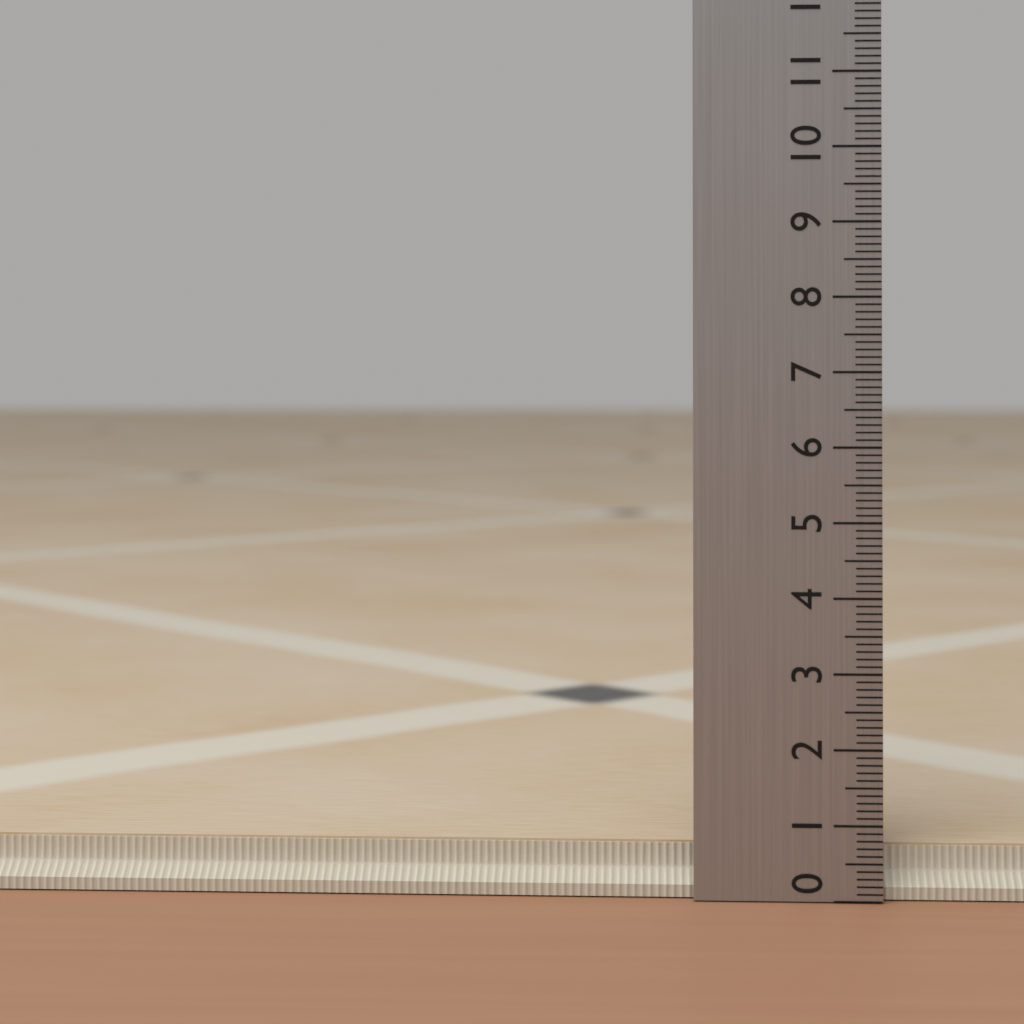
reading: 0.7 (no unit)
